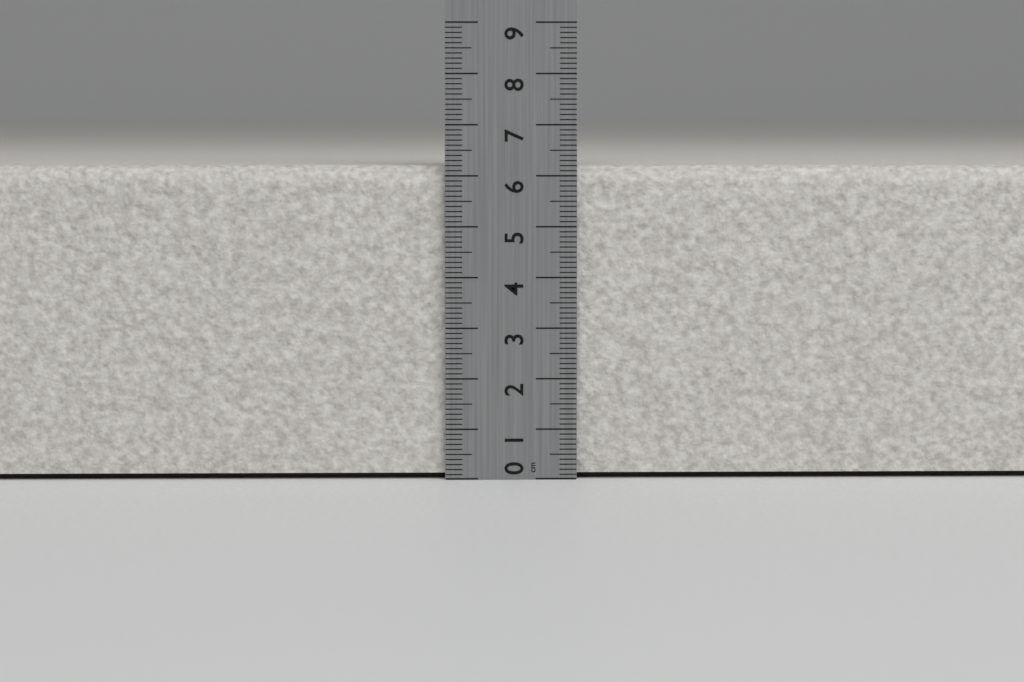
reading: 6.2 cm
